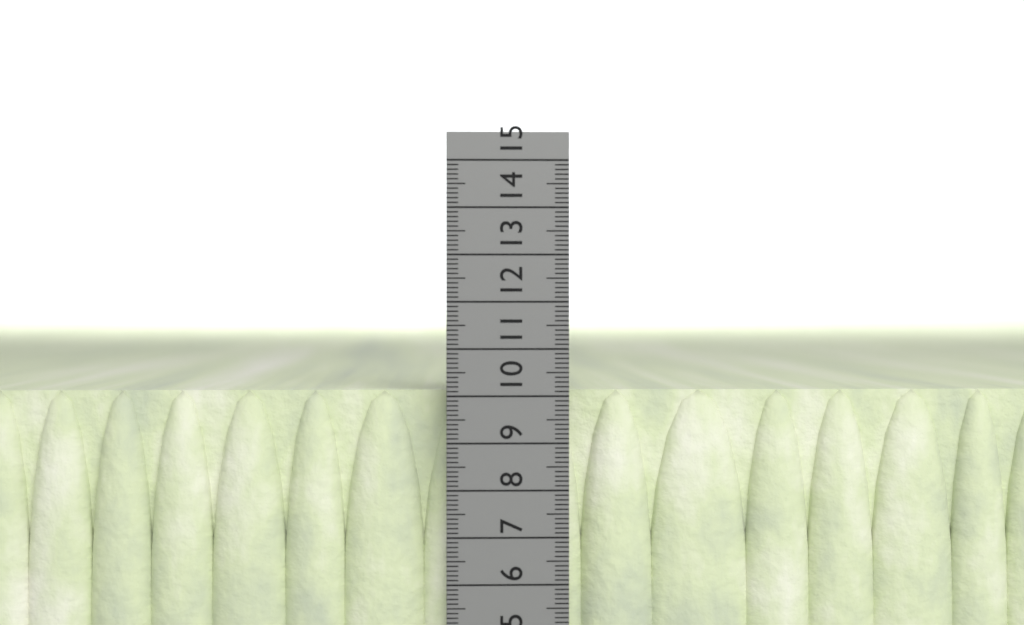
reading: 10.1 cm
